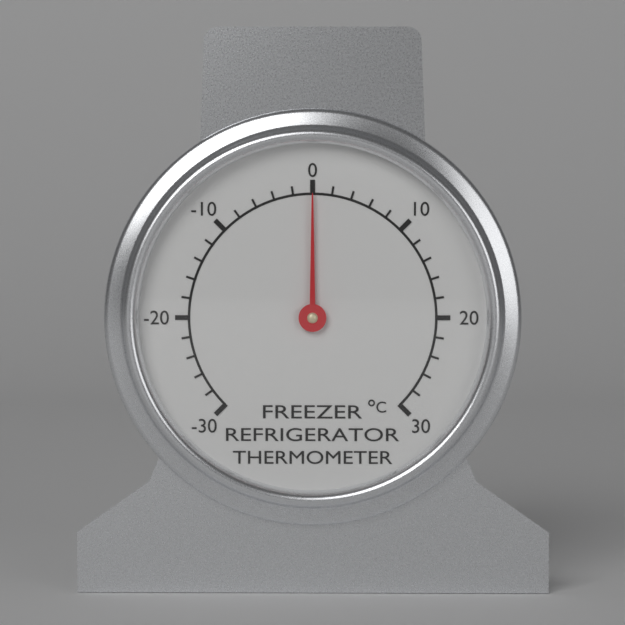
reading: 0 °C
